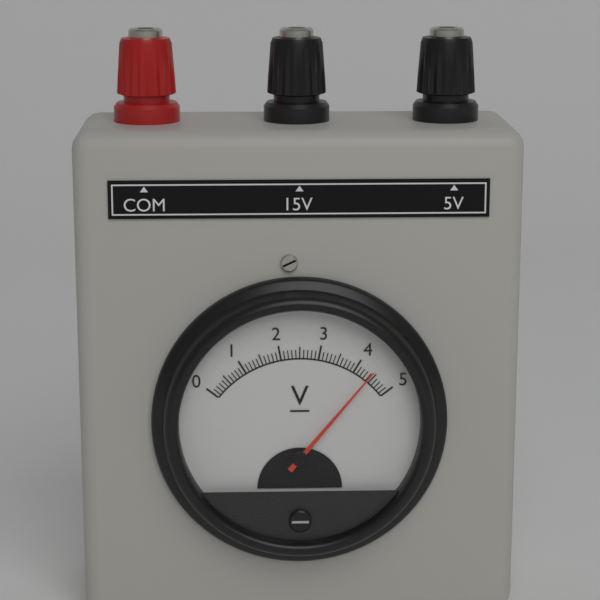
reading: 4.4 V
